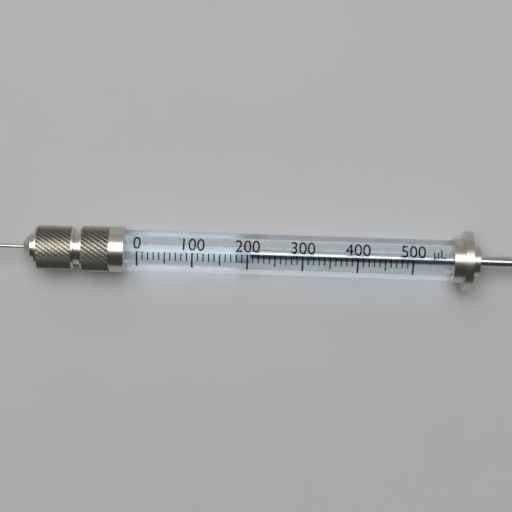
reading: 180 µL
